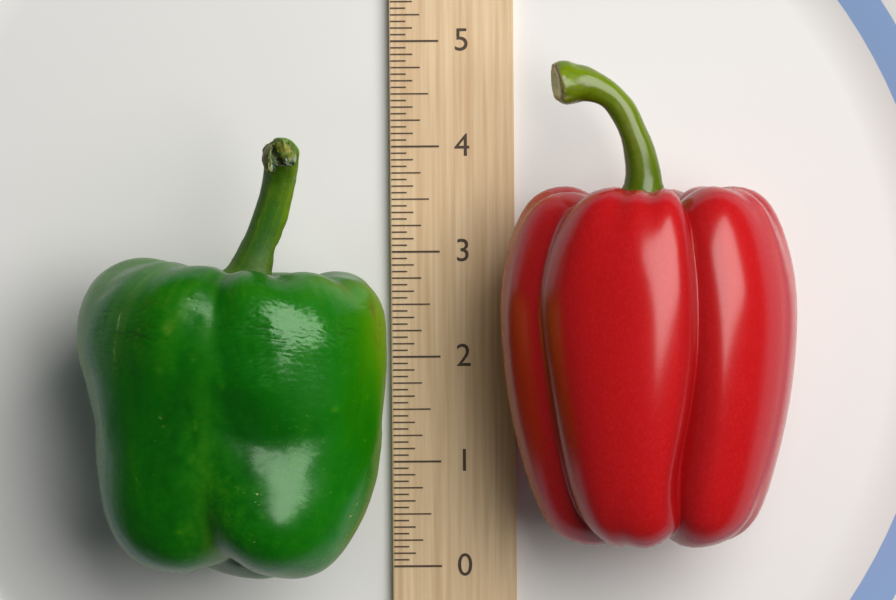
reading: 4.0625 (no unit)
